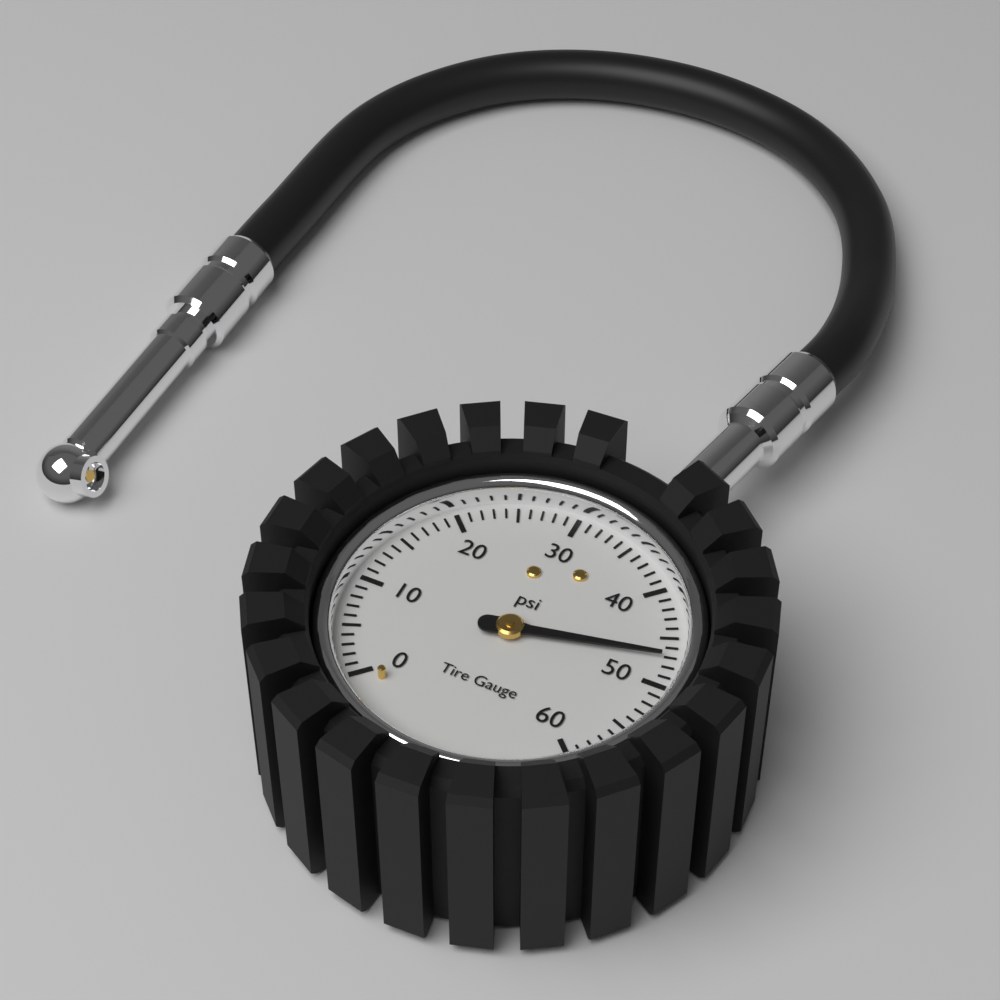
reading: 47 psi
